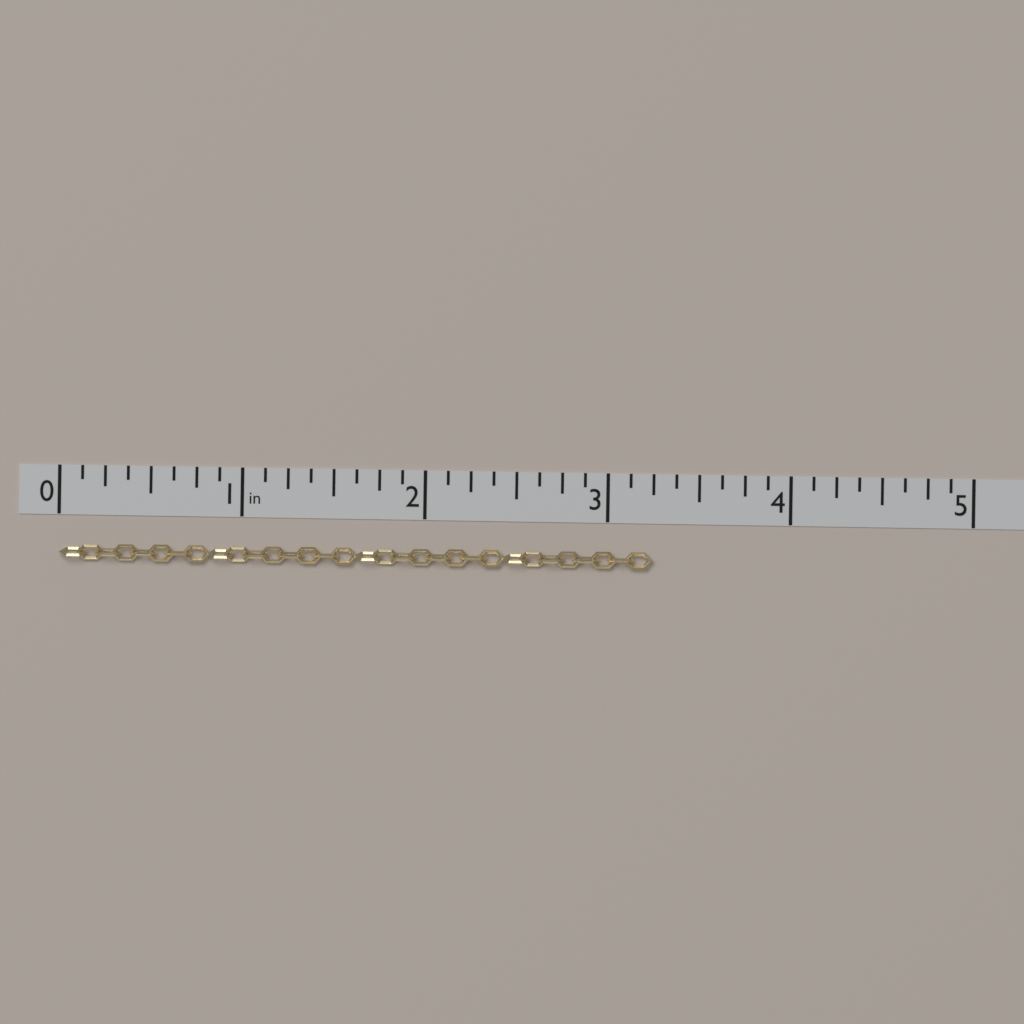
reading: 3.250 in
